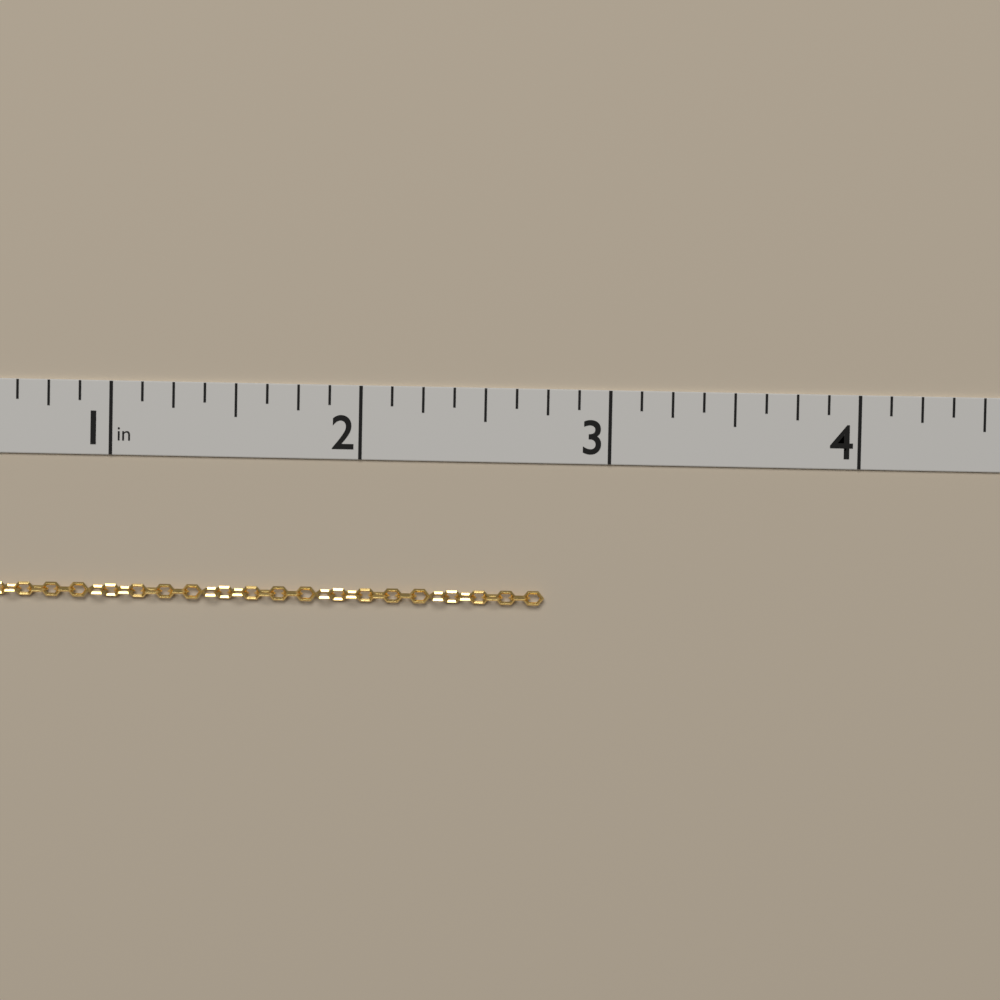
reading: 2.750 in
